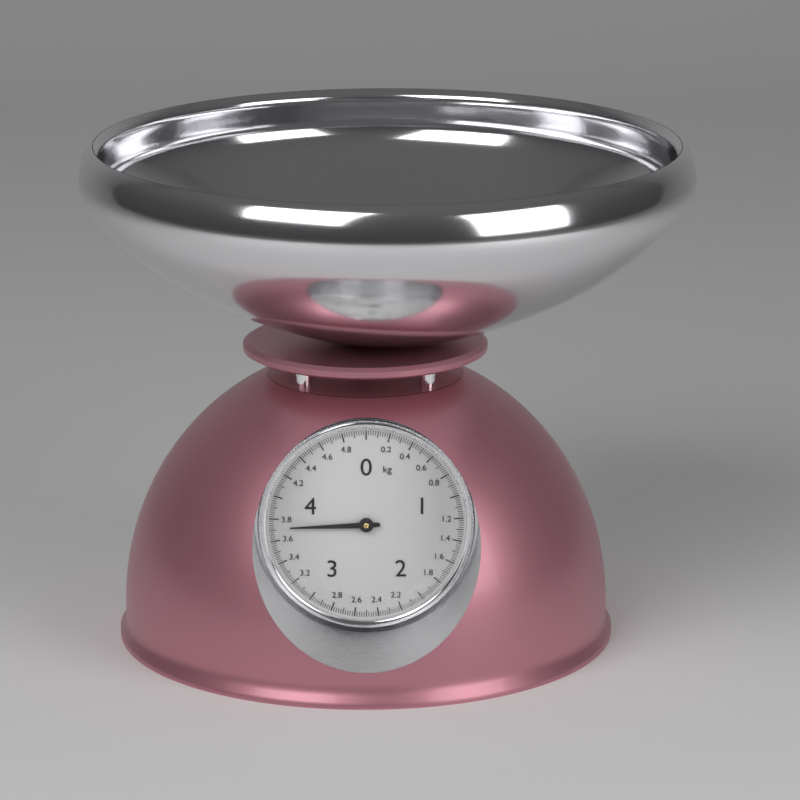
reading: 3.72 kg
